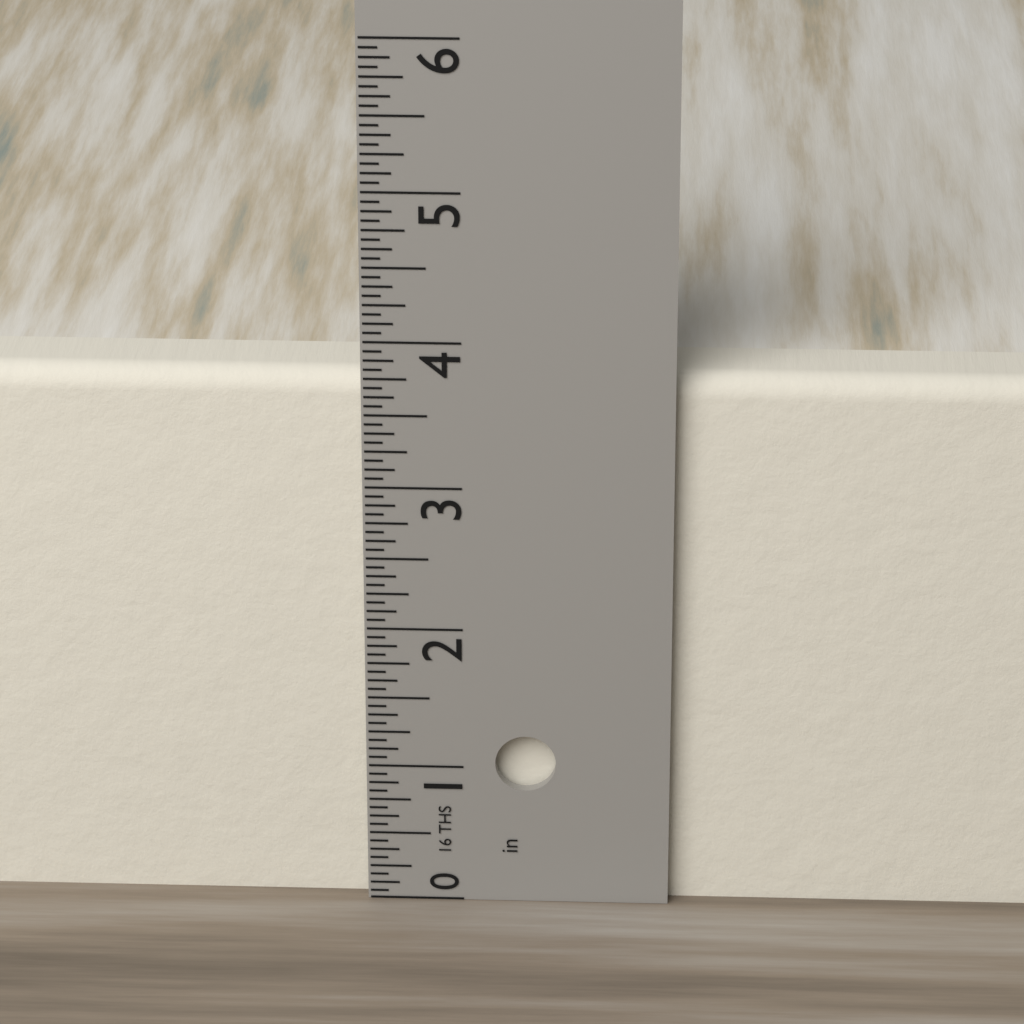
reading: 3.7500 in
